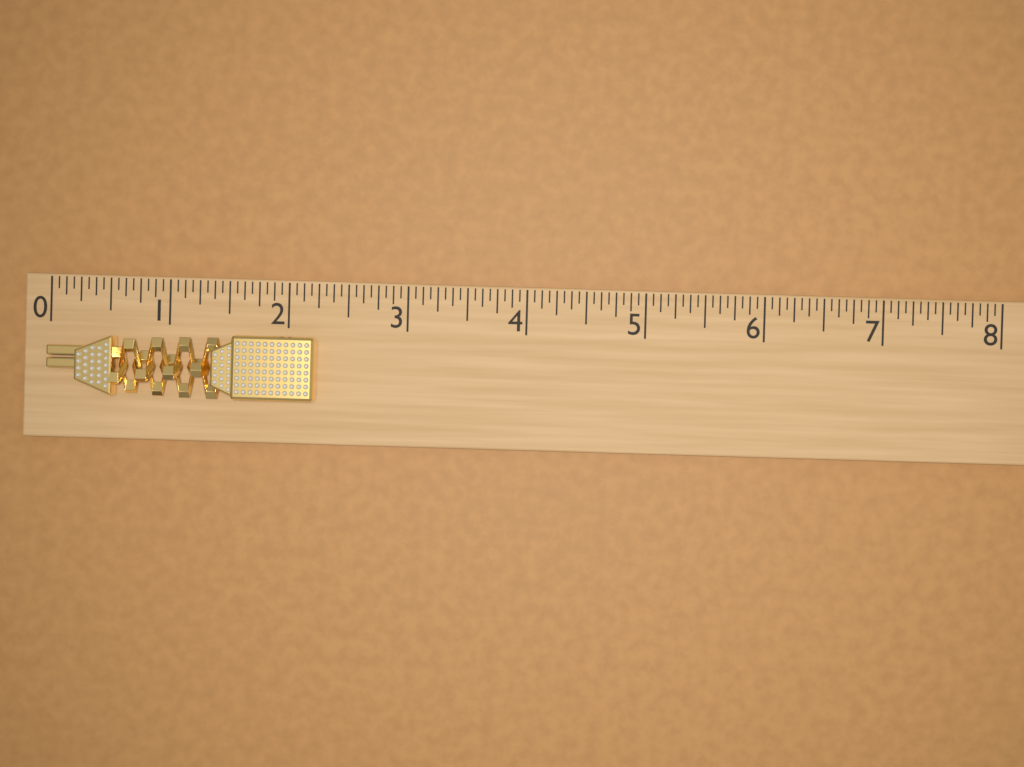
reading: 2.2500 (no unit)
